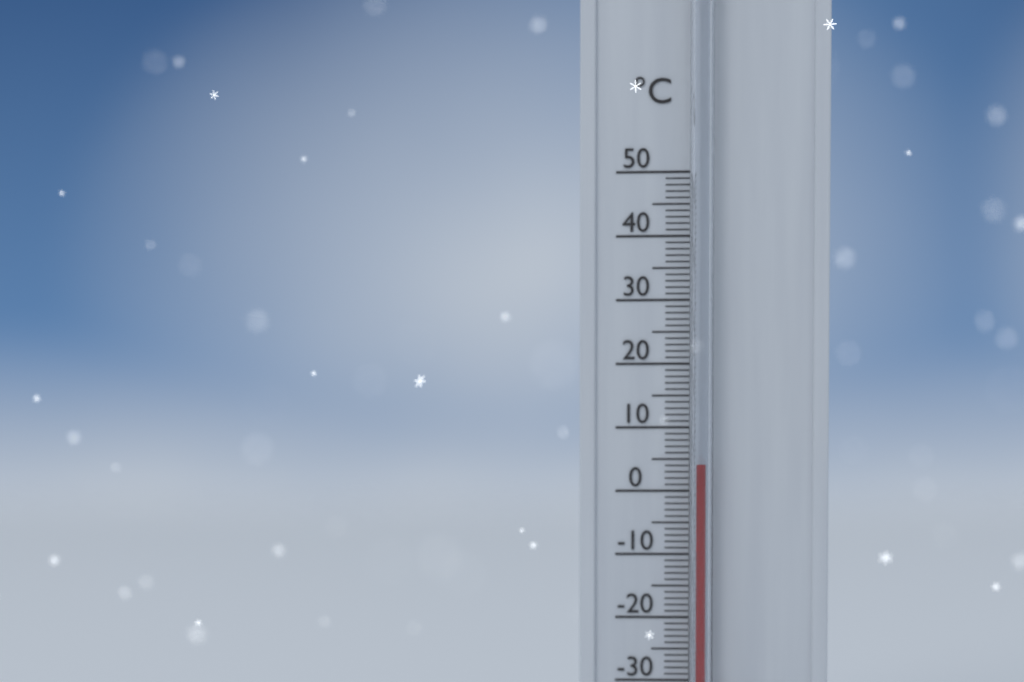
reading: 4 °C
